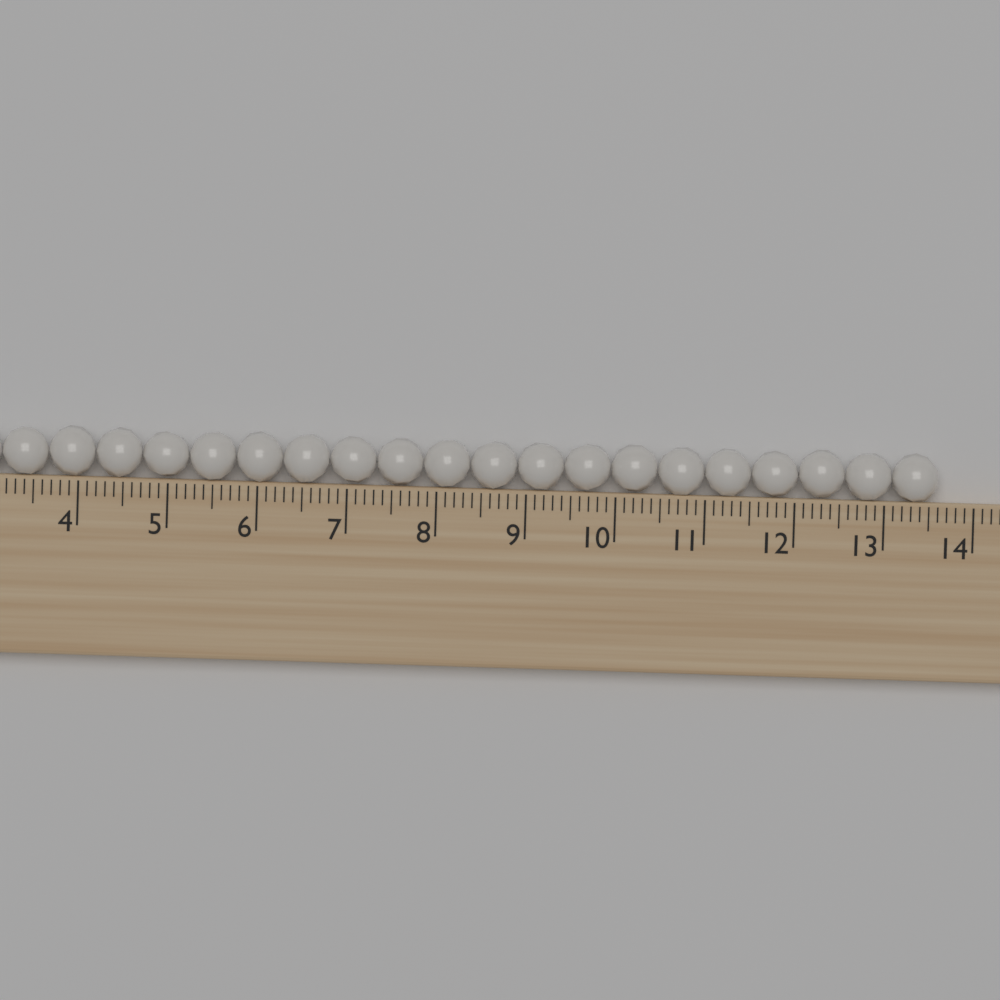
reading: 13.6 (no unit)
